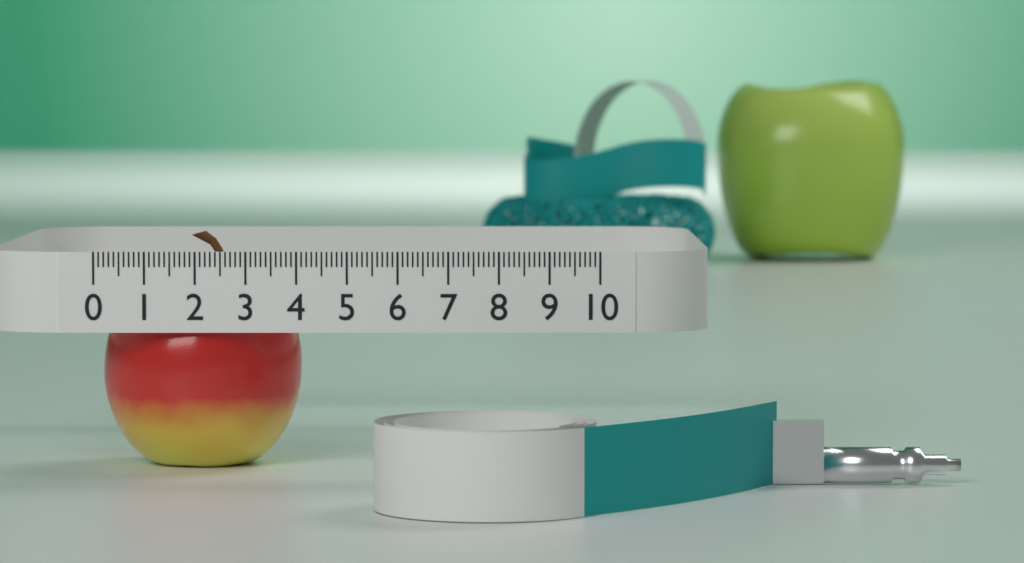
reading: 4.0 (no unit)
